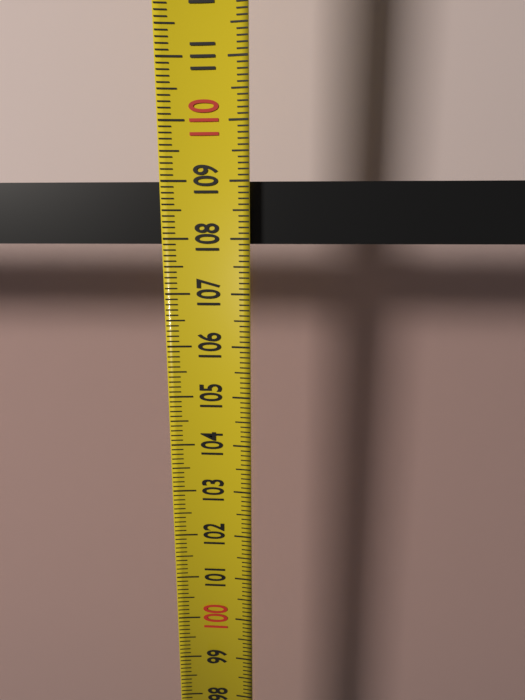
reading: 109.0 (no unit)
